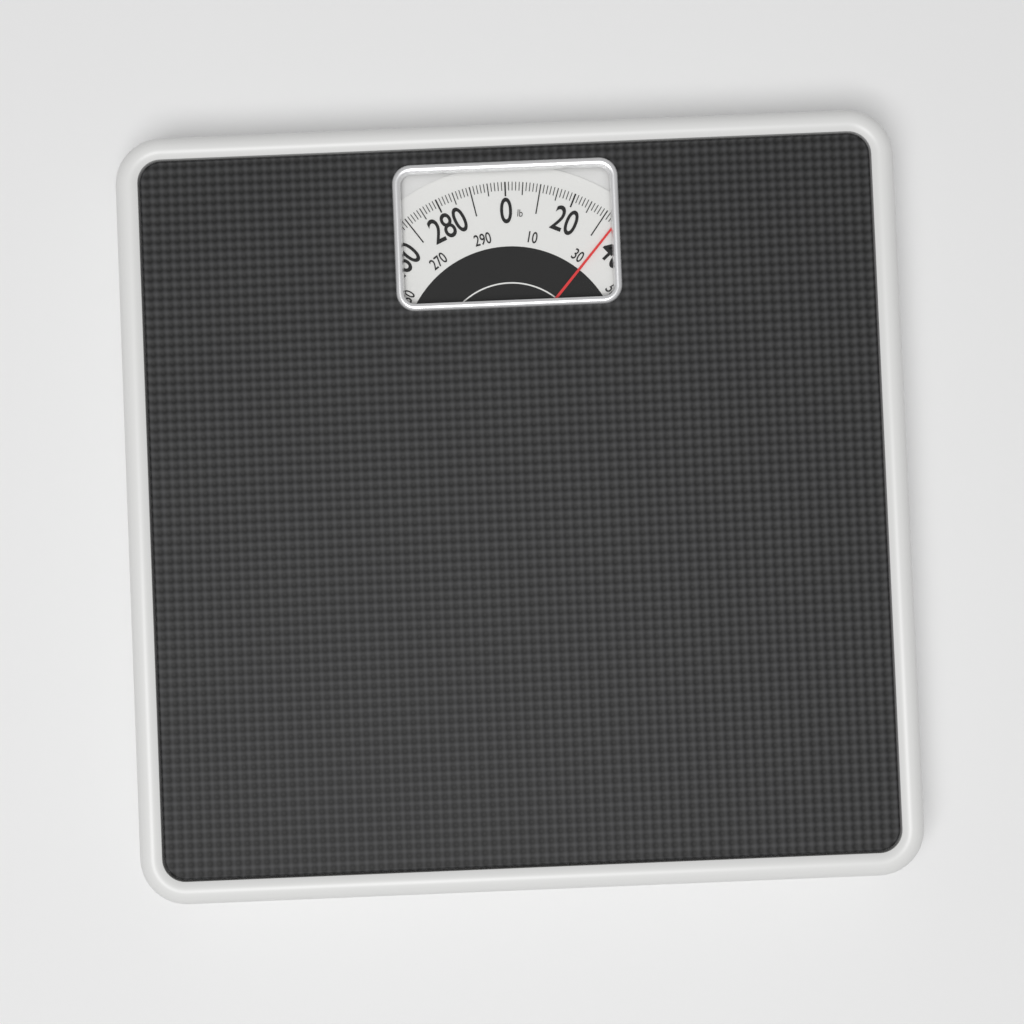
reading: 34 lb
